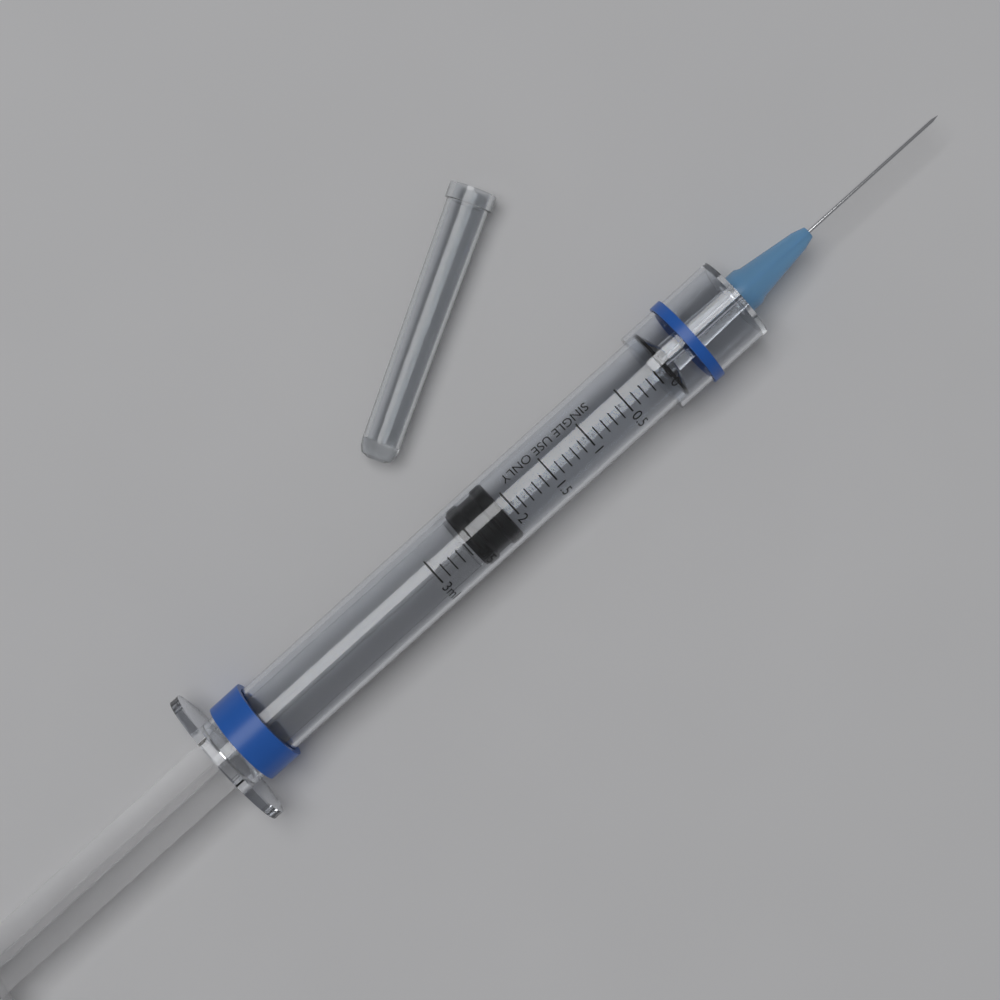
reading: 2.1 ml
